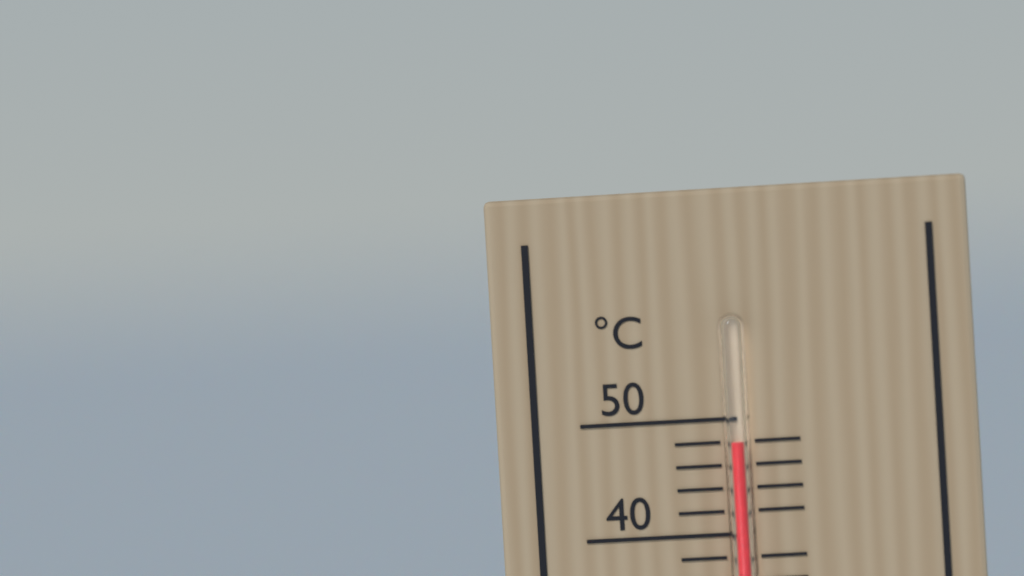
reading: 48 °C
